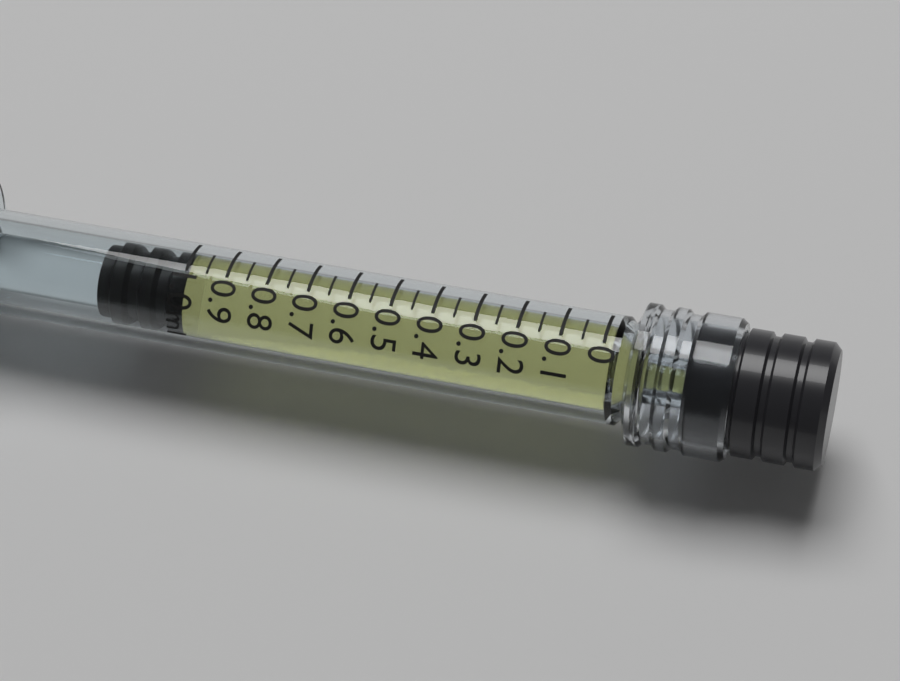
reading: 1.00 ml
